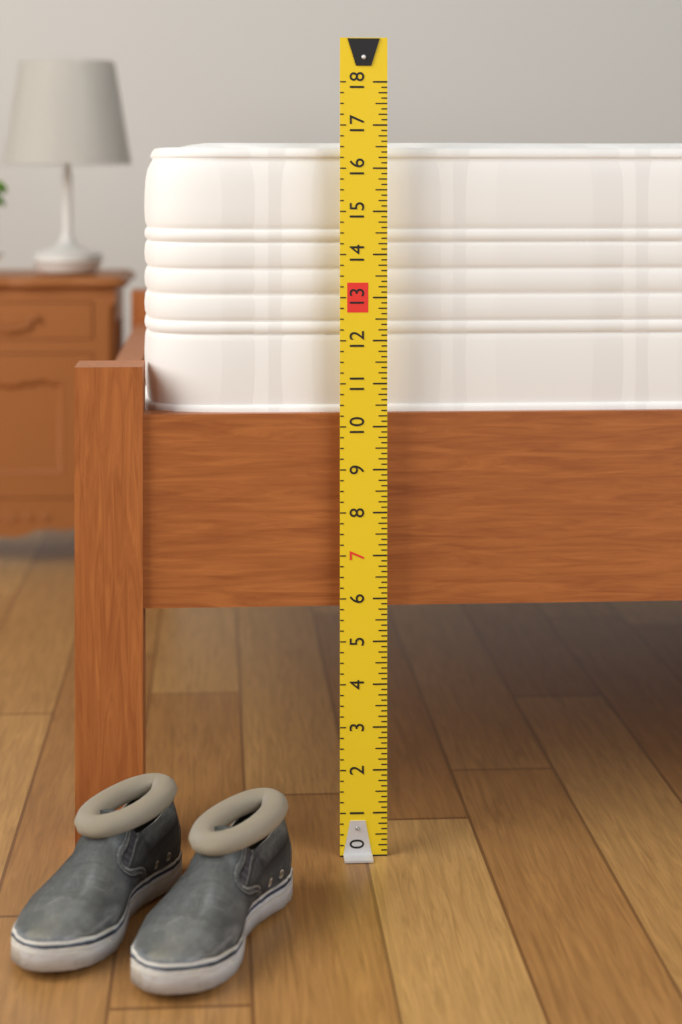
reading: 16.625 (no unit)
